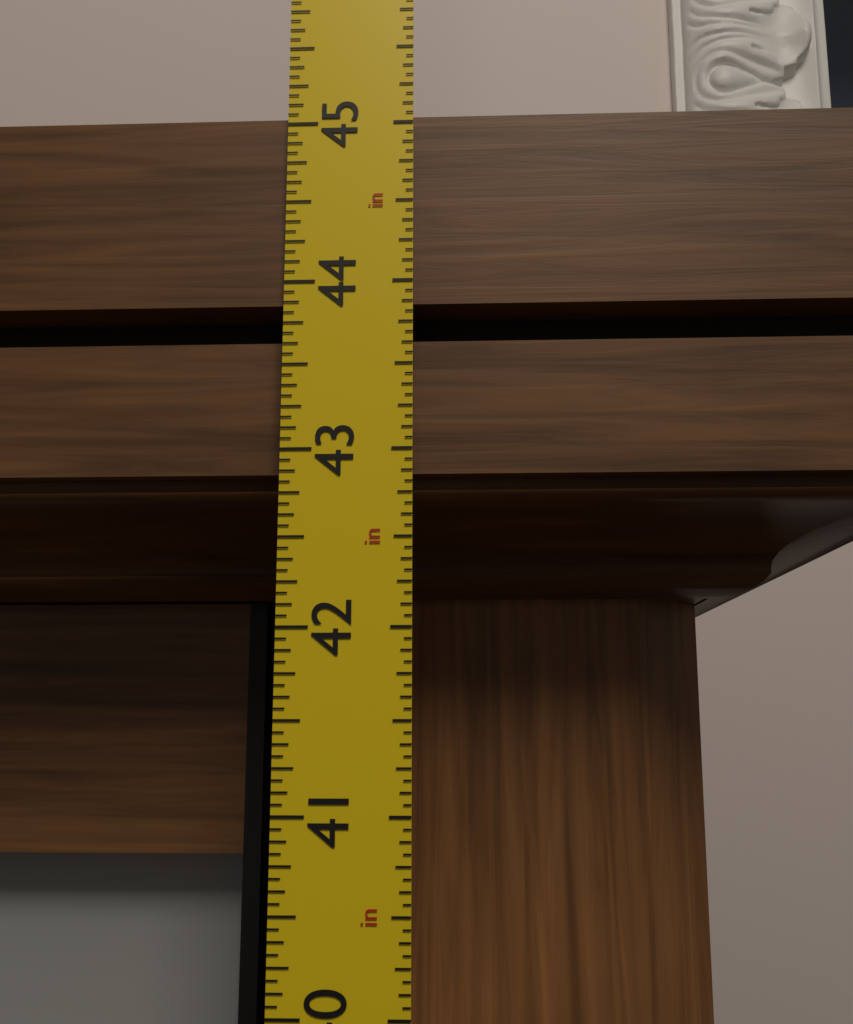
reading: 45.0625 in
